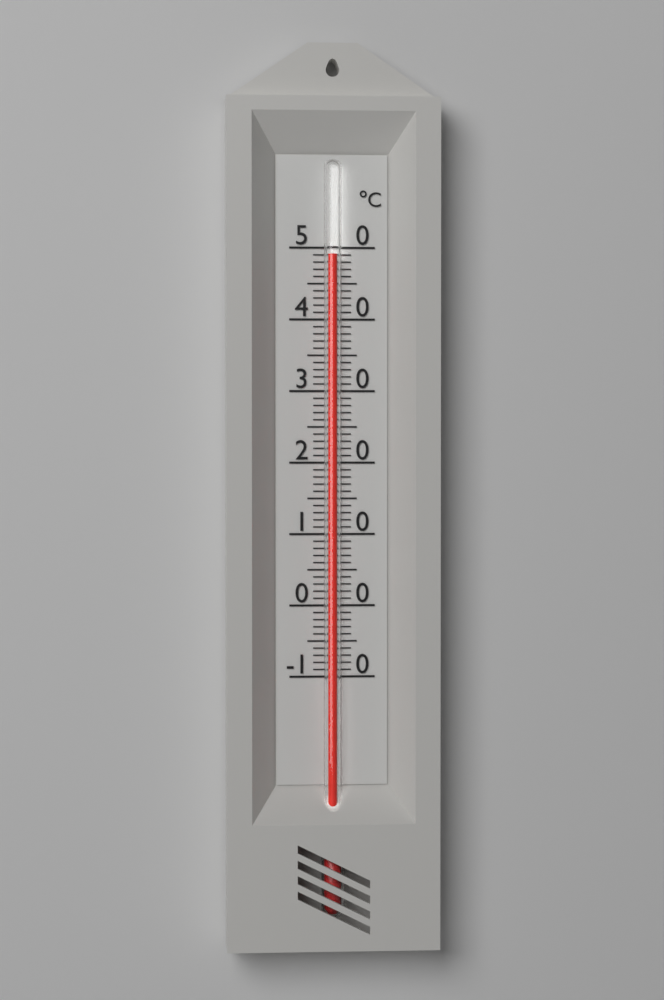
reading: 49 °C
